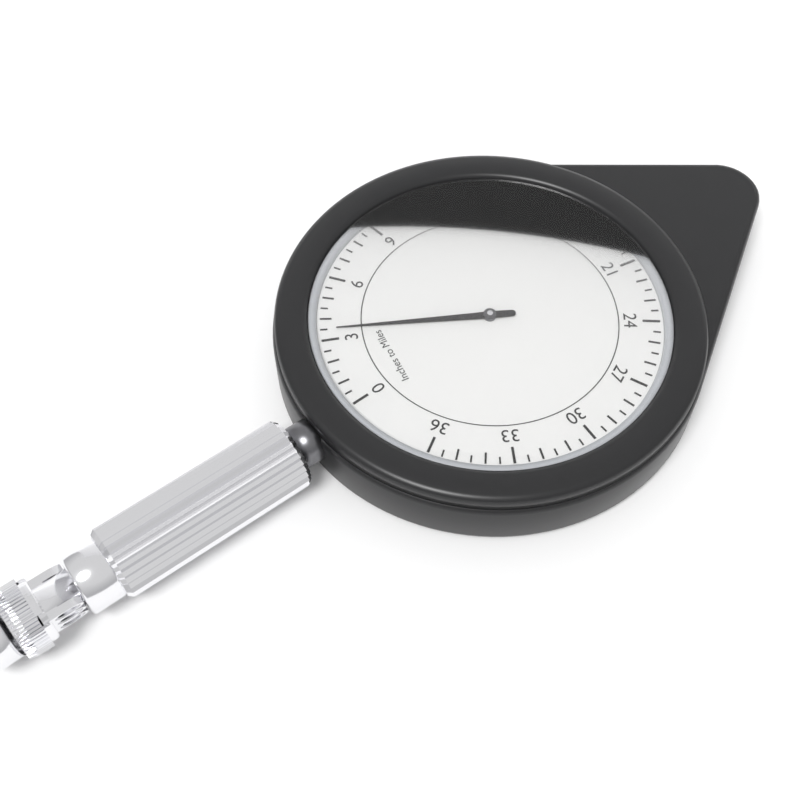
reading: 3.5 miles
